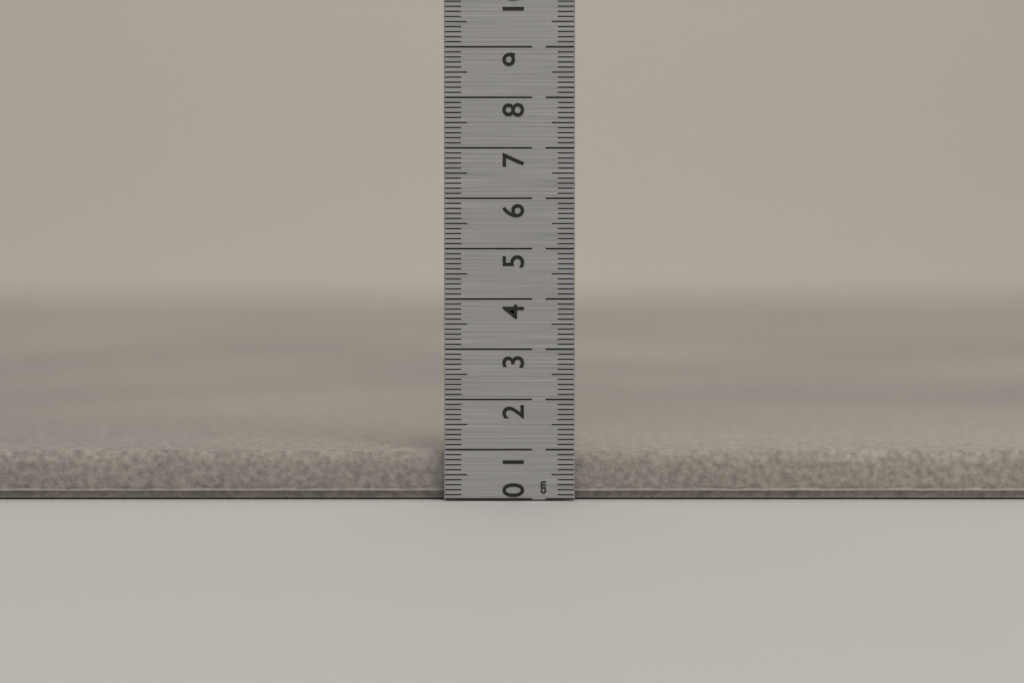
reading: 1.0 cm
